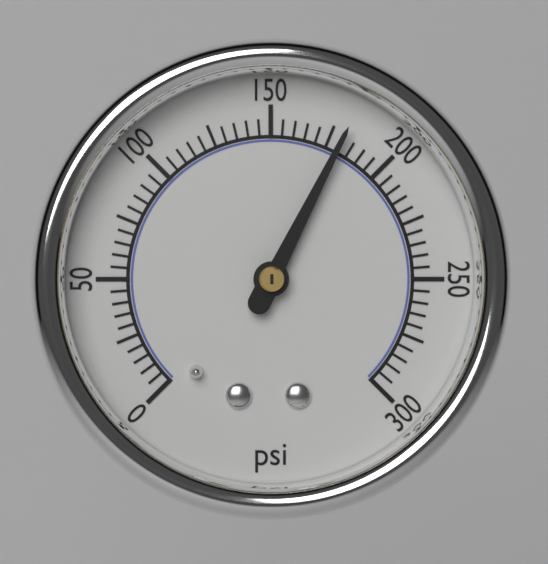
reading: 180 psi
